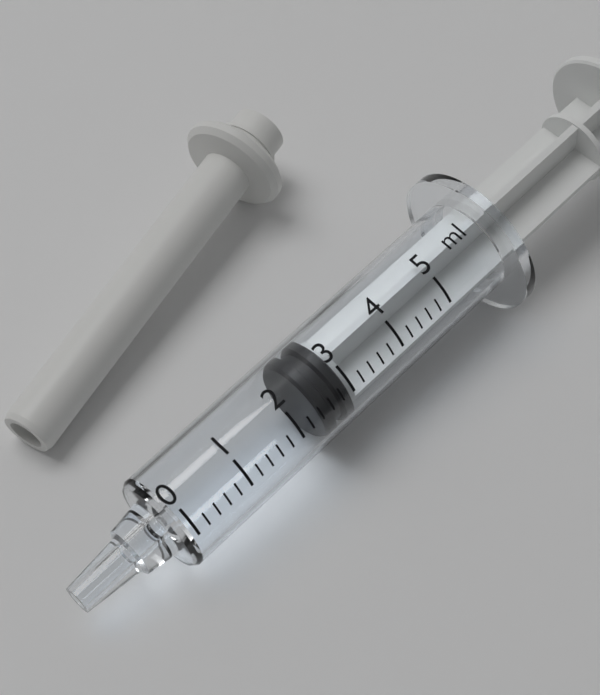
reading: 2.4 ml
